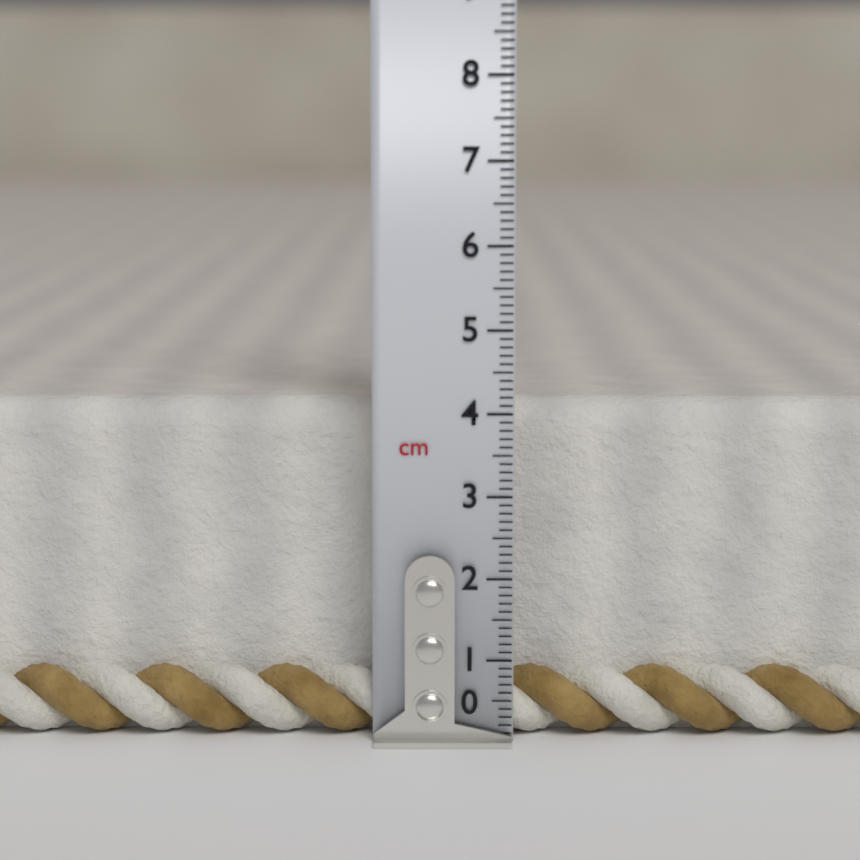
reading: 4.1 cm
